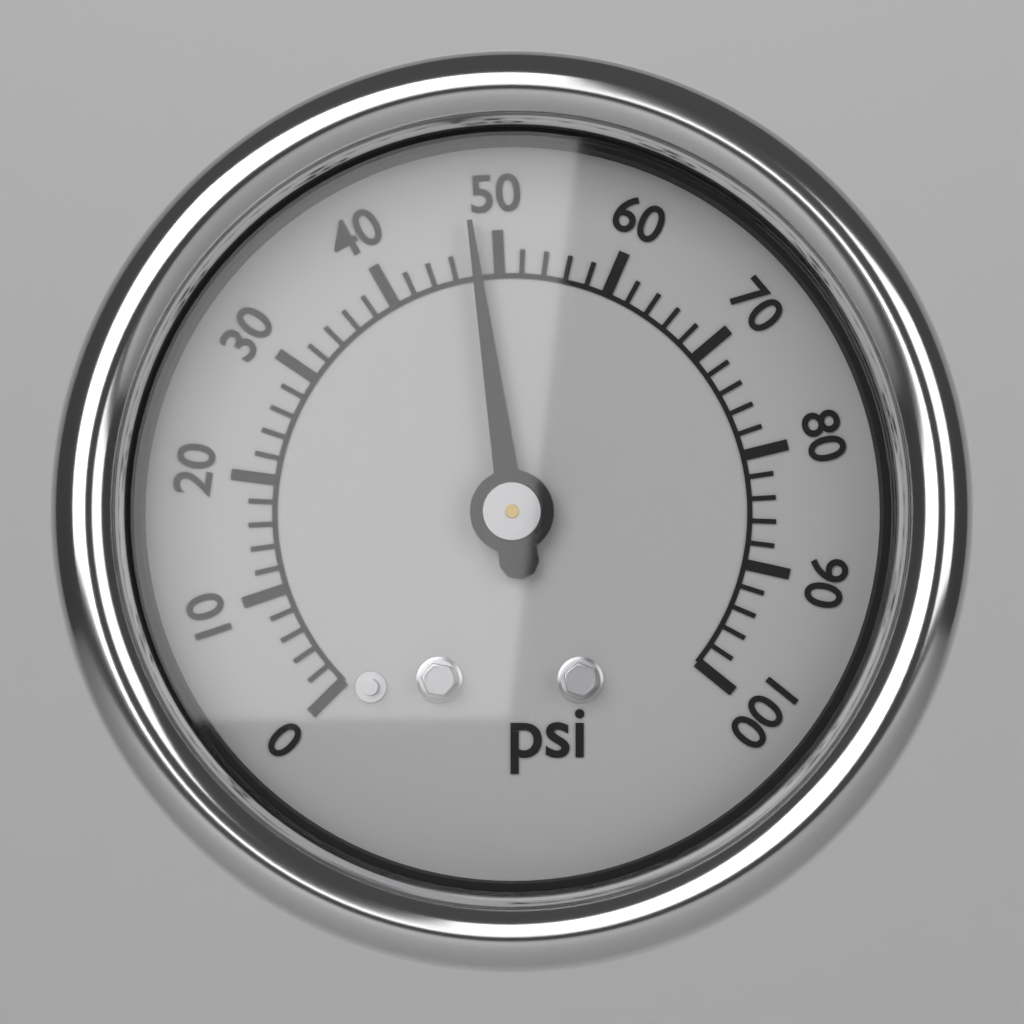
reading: 48 psi
